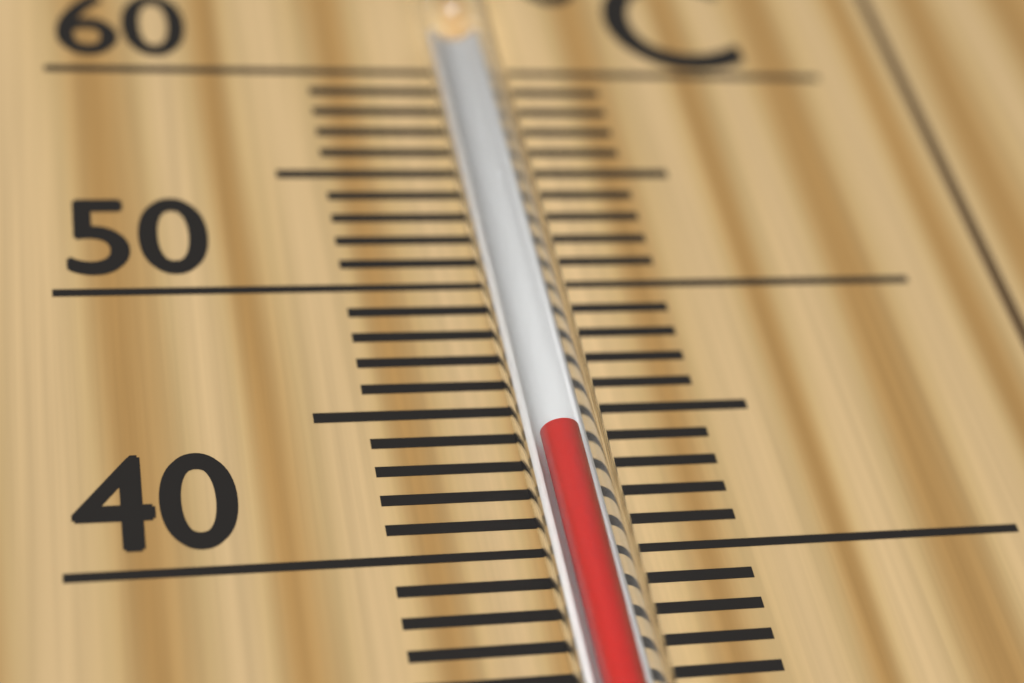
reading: 43 °C
